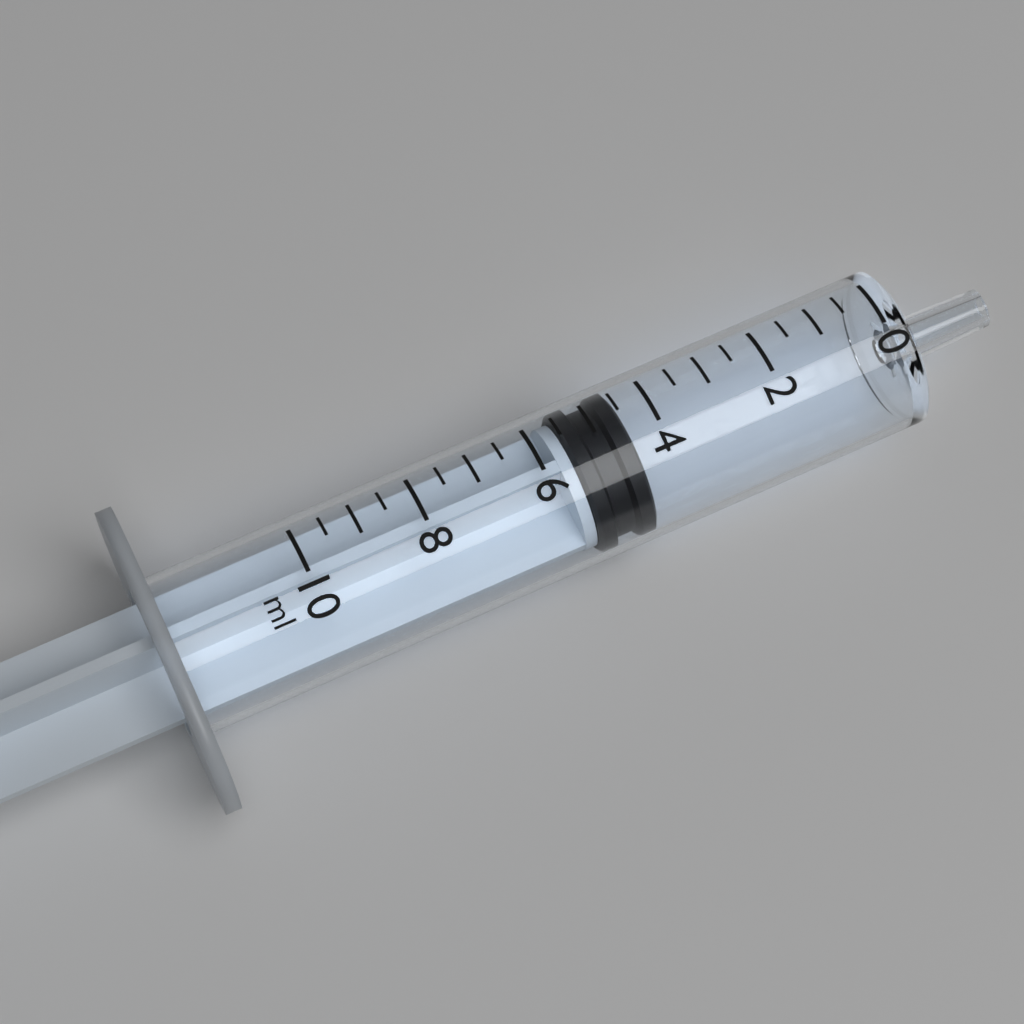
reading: 4.5 ml
